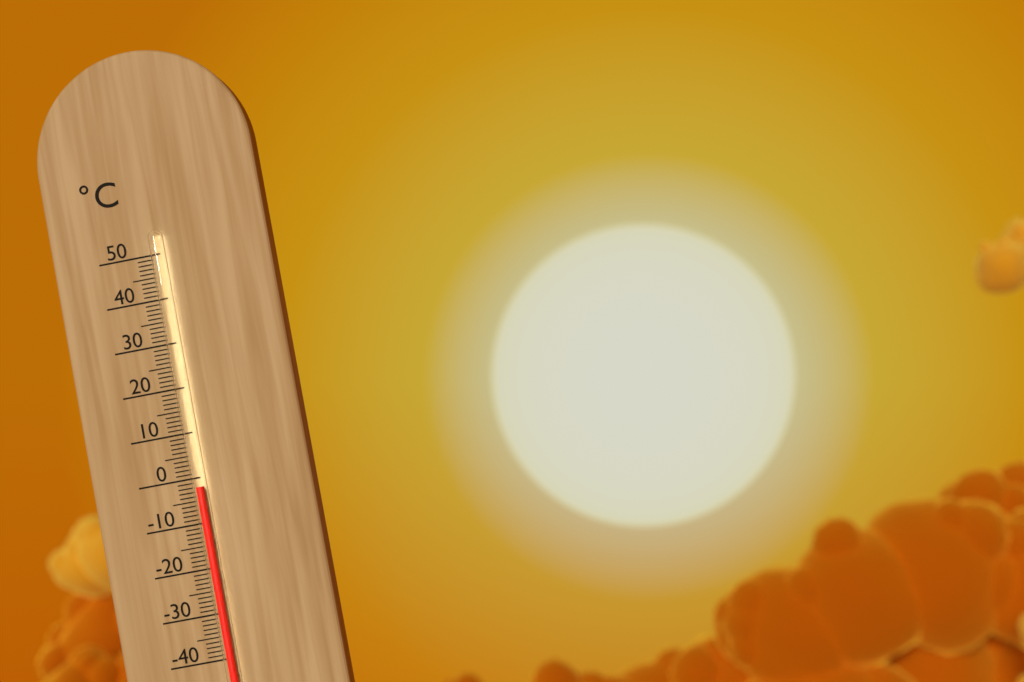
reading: -2 °C
